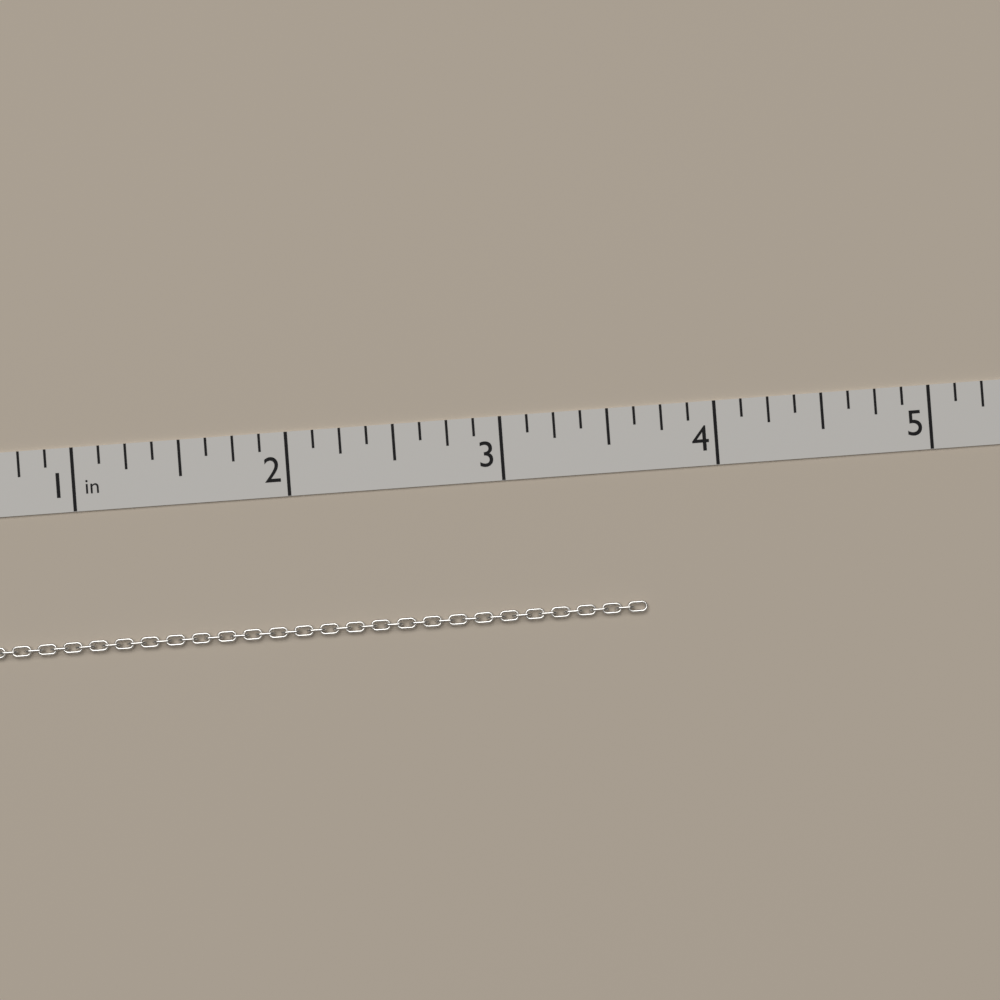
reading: 3.625 in
